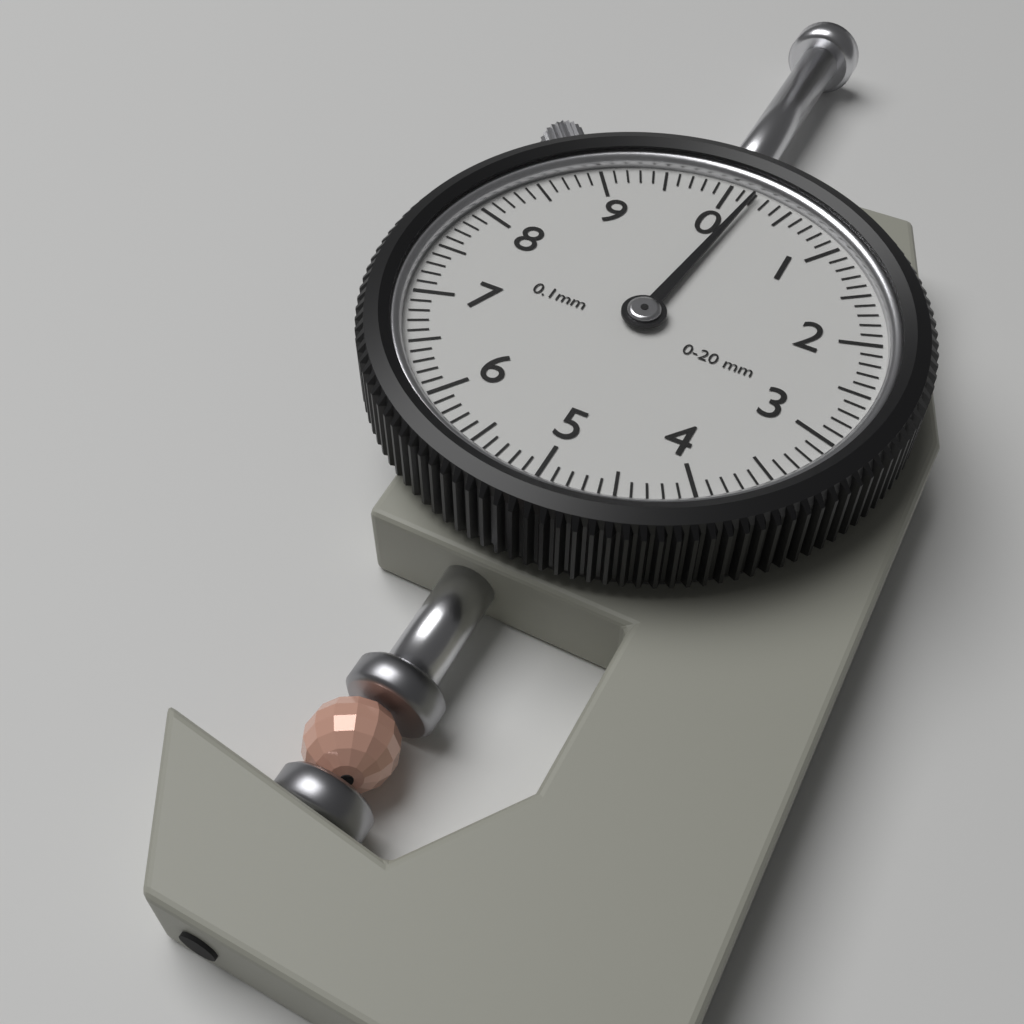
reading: 0.2 mm
